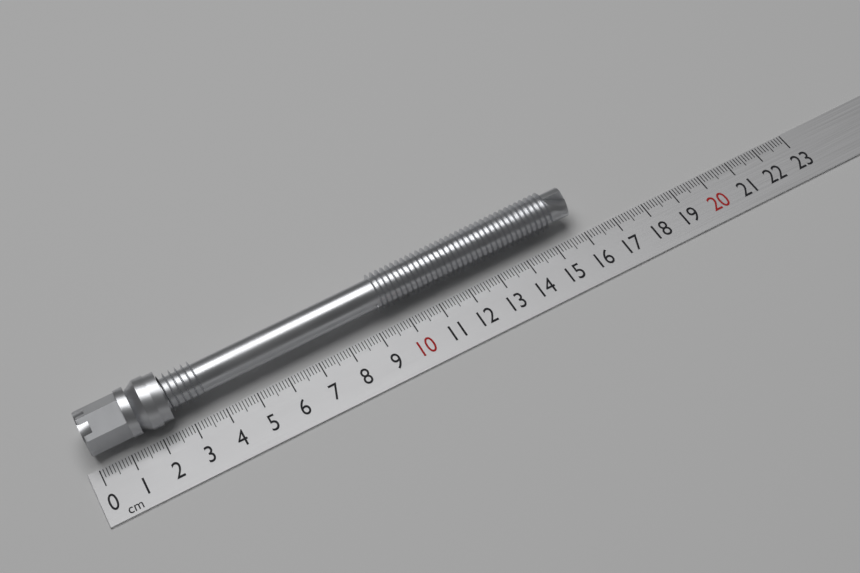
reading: 15.9 cm
